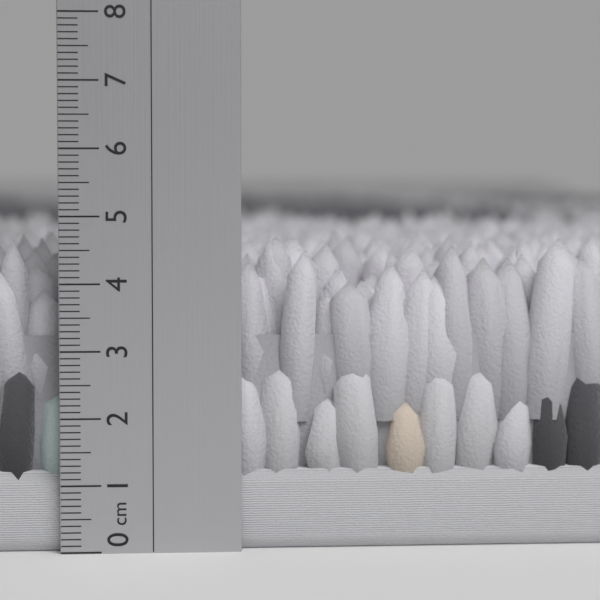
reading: 4.7 cm
